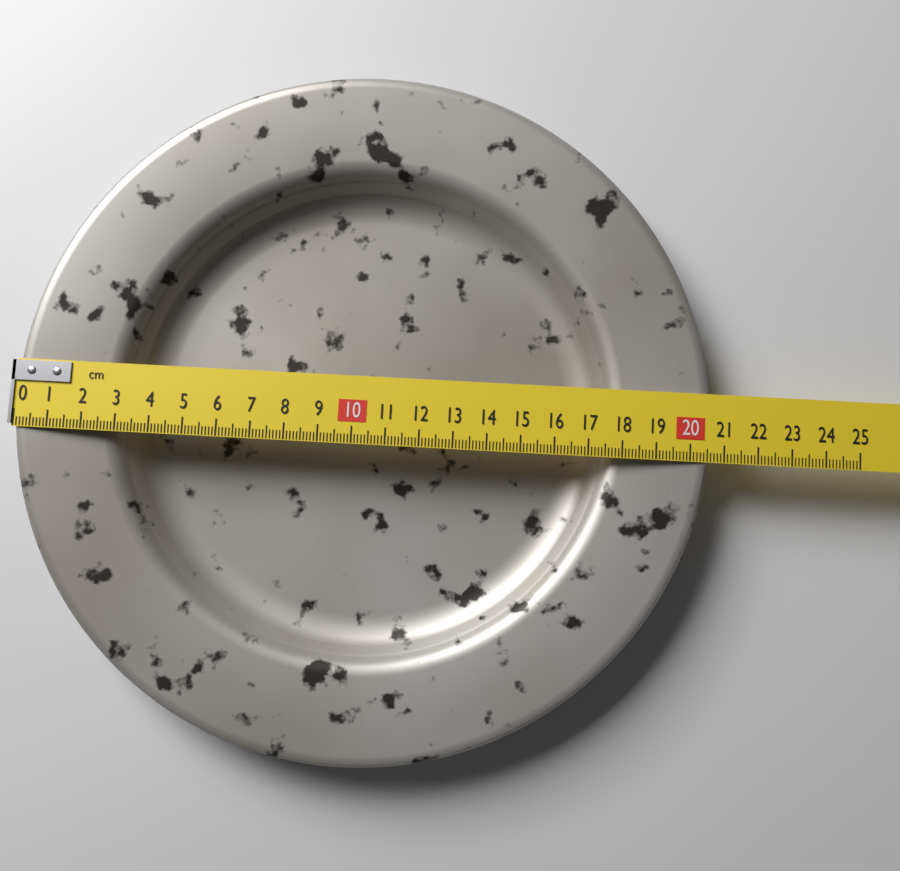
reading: 20.6 cm
